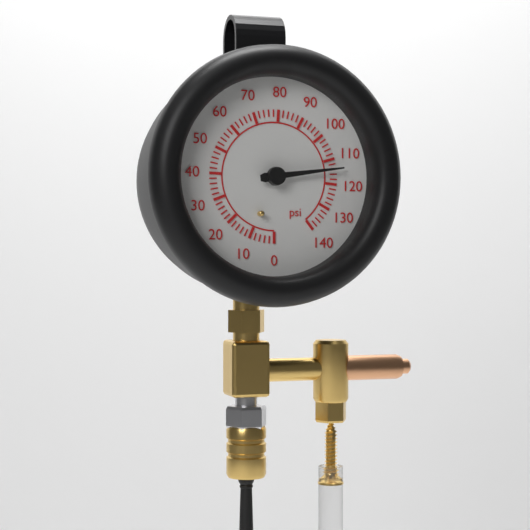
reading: 114 psi
